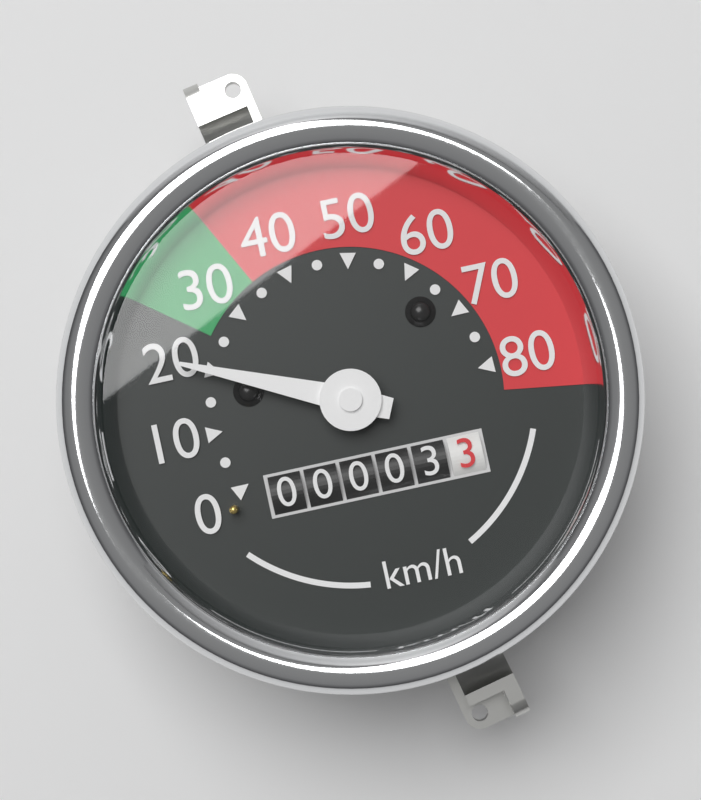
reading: 20 km/h
